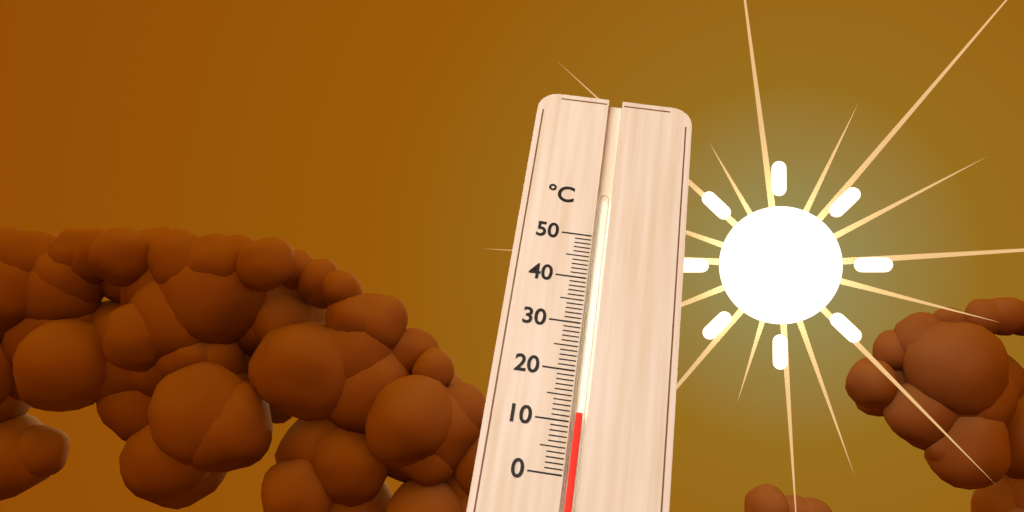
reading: 12 °C
